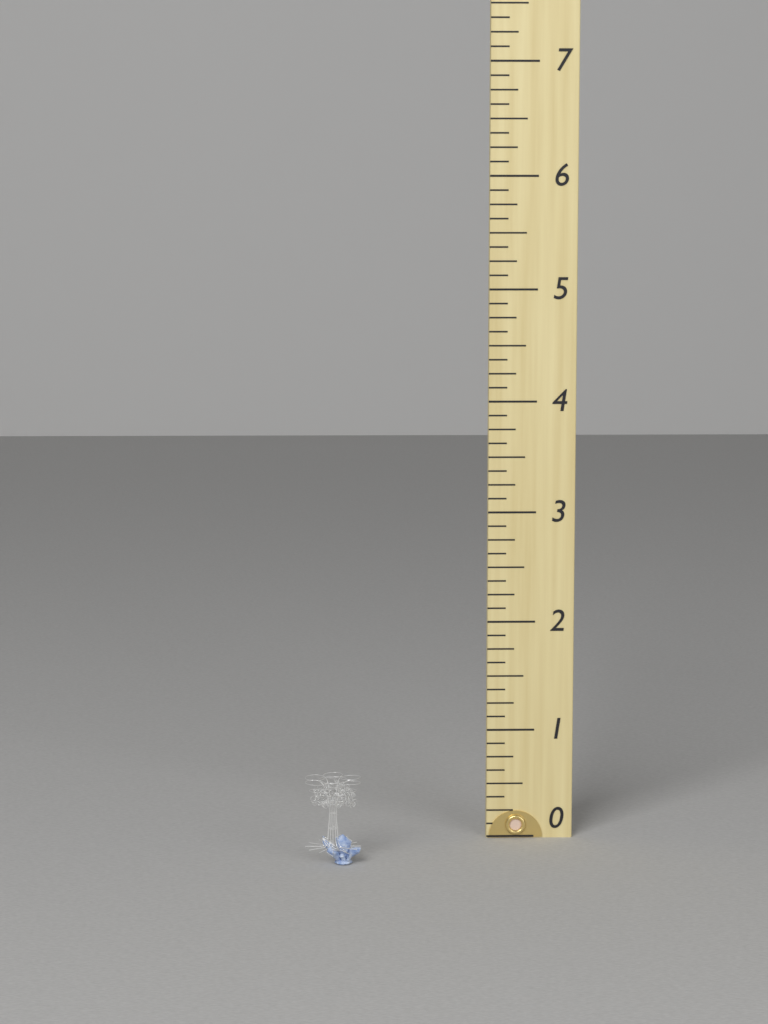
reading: 0.750 (no unit)
